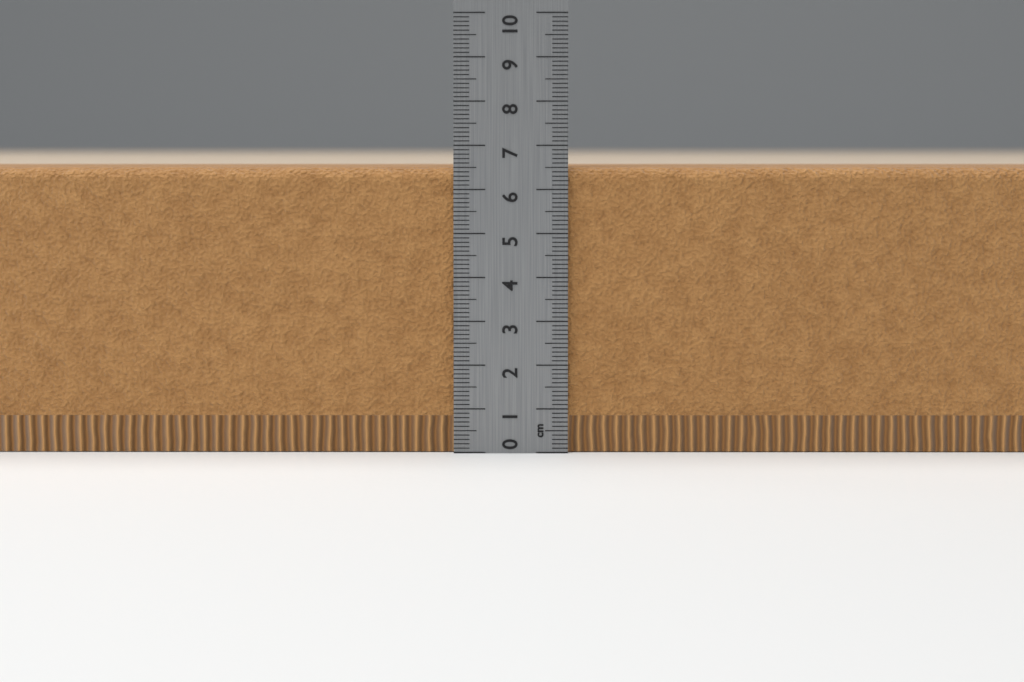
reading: 6.5 cm
